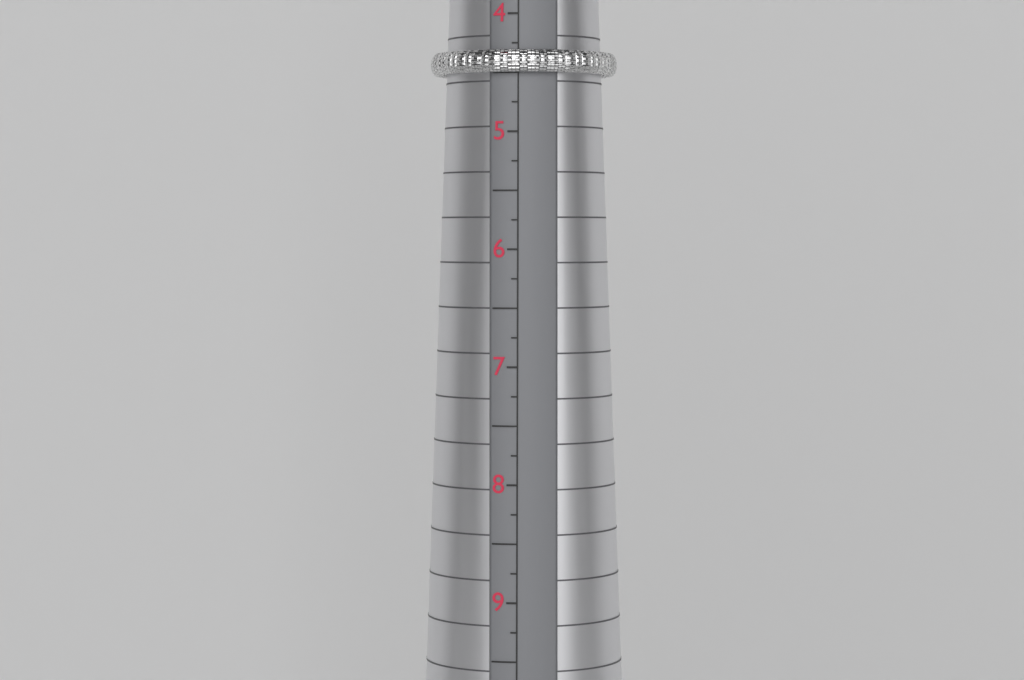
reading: 4.50 (no unit)
